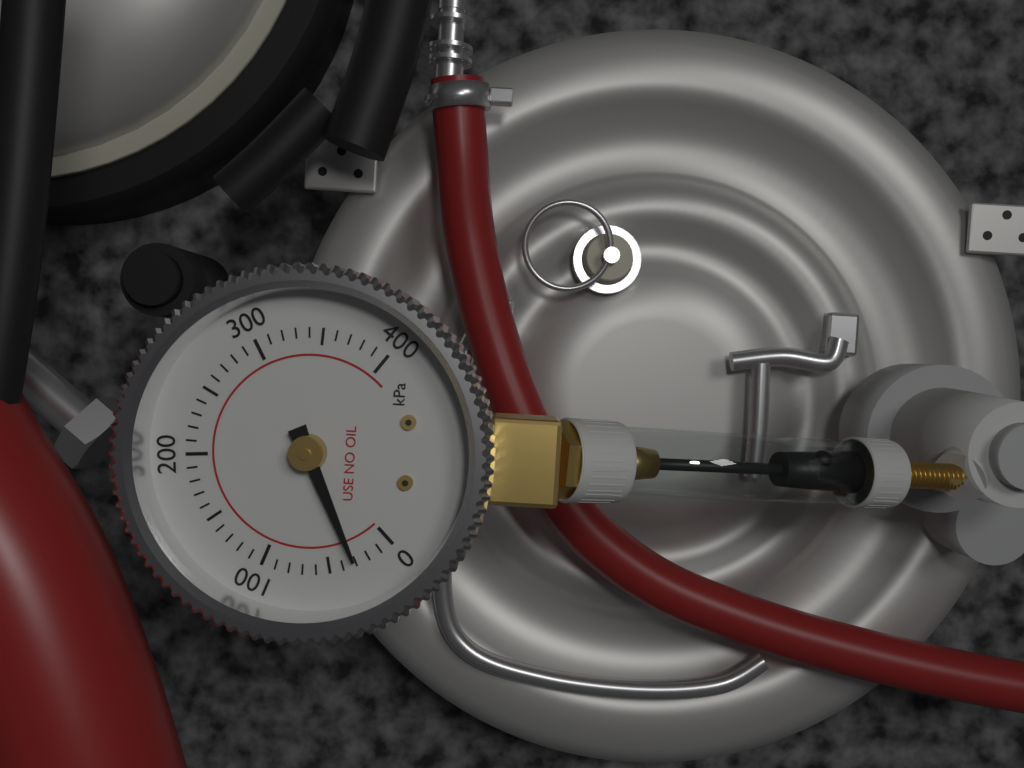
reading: 30 kPa
